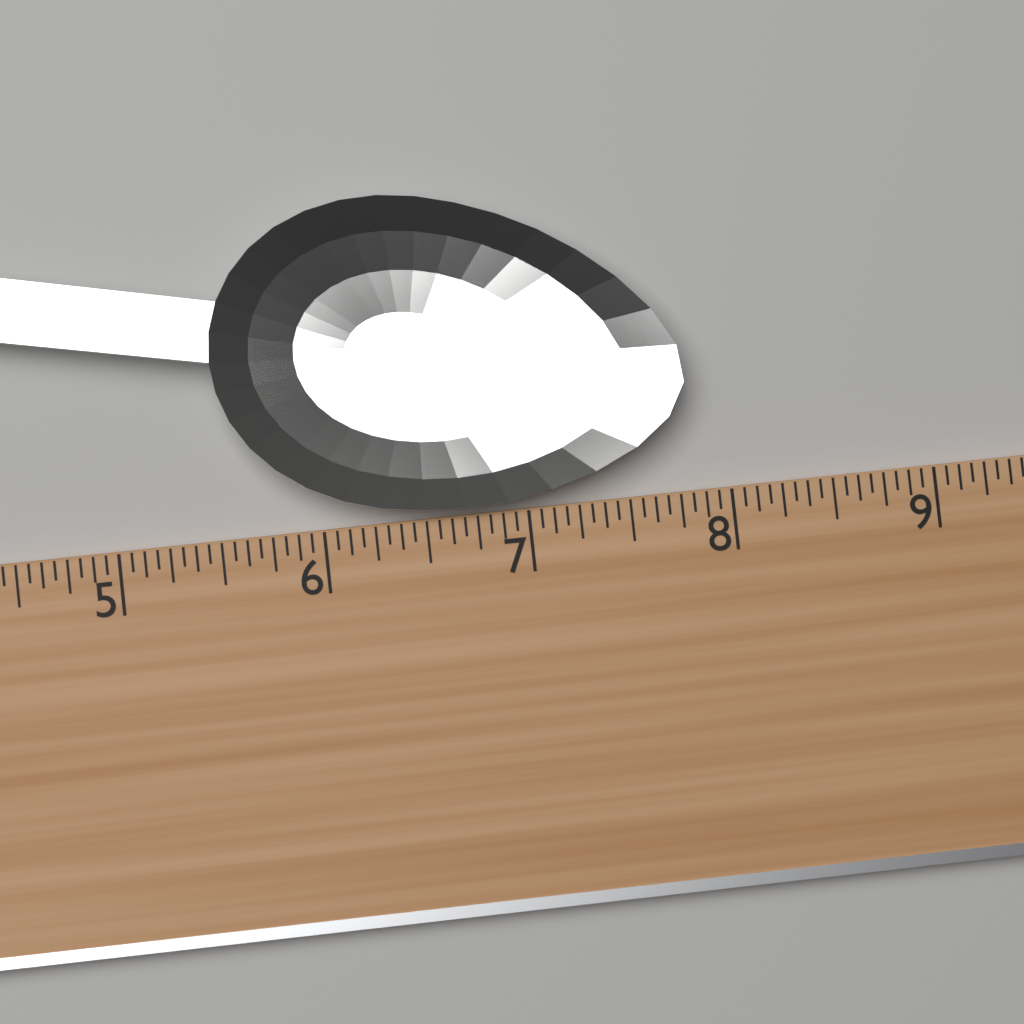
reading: 7.8125 (no unit)
